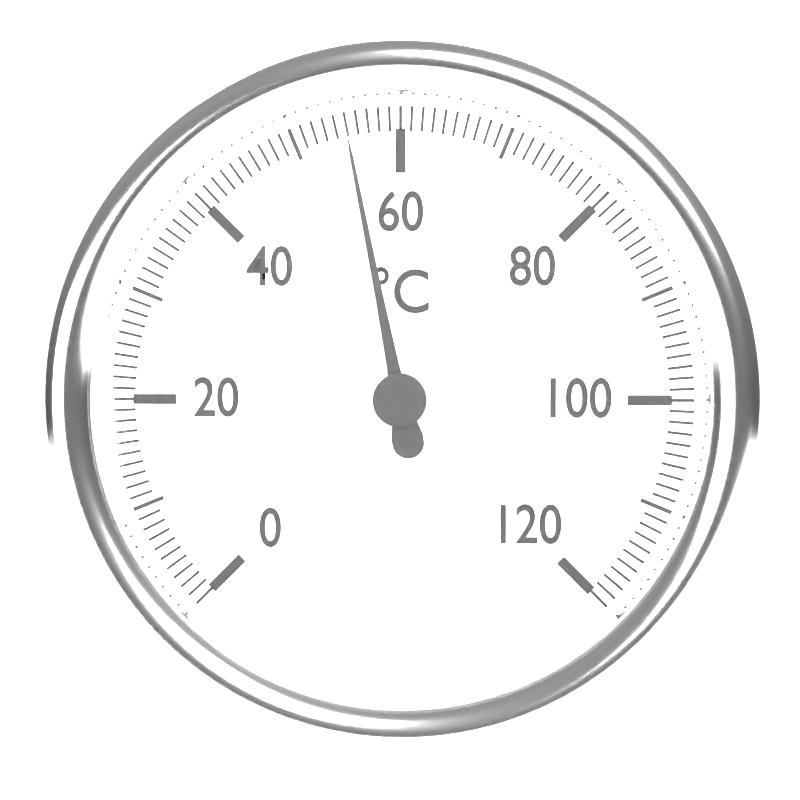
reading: 55 °C
